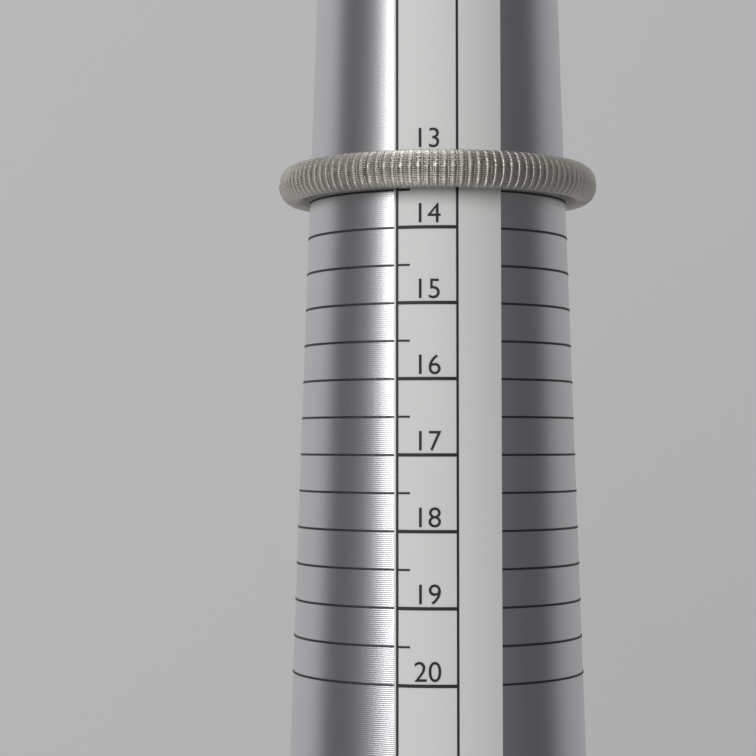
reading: 13.5 (no unit)
